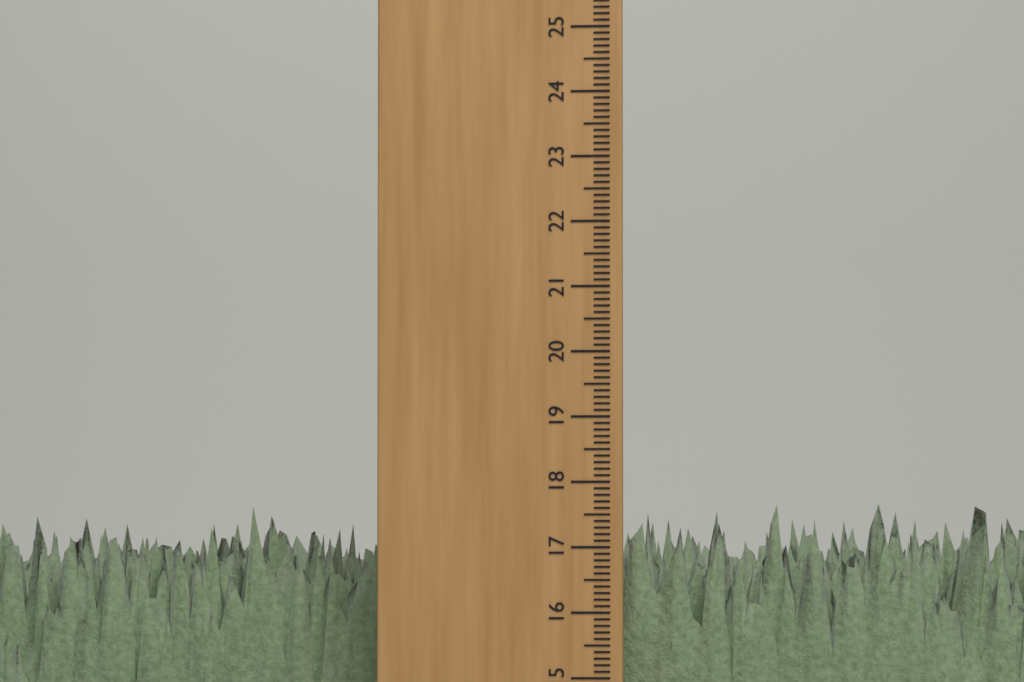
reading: 17.7 cm
